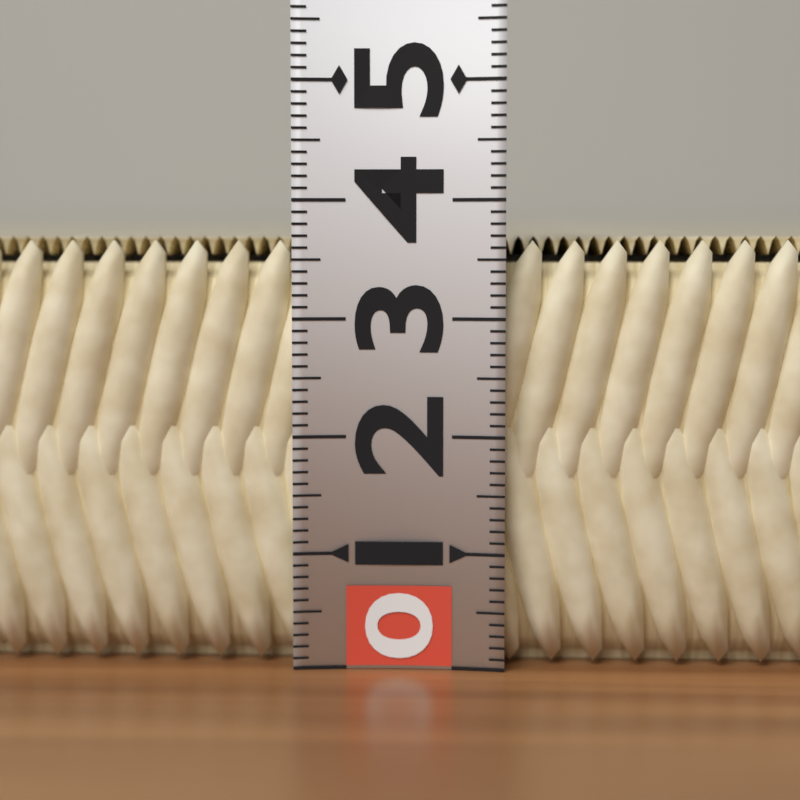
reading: 3.7 (no unit)
